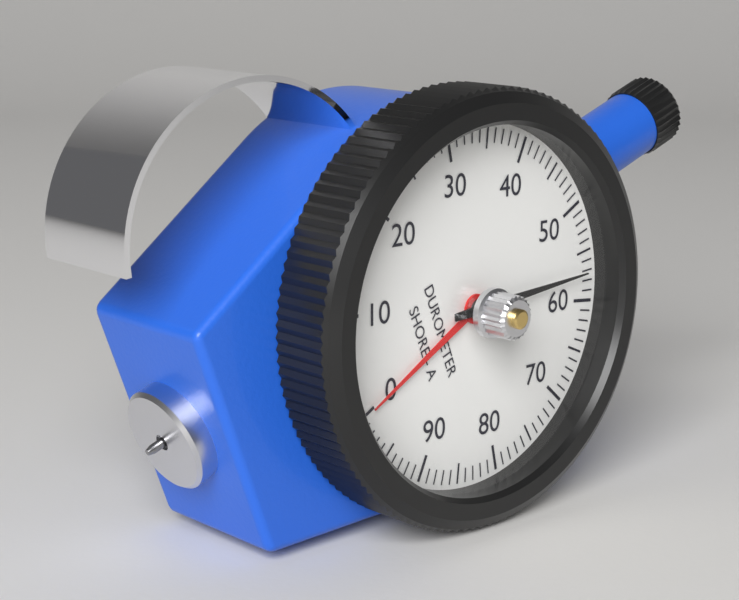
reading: 57 Shore A
